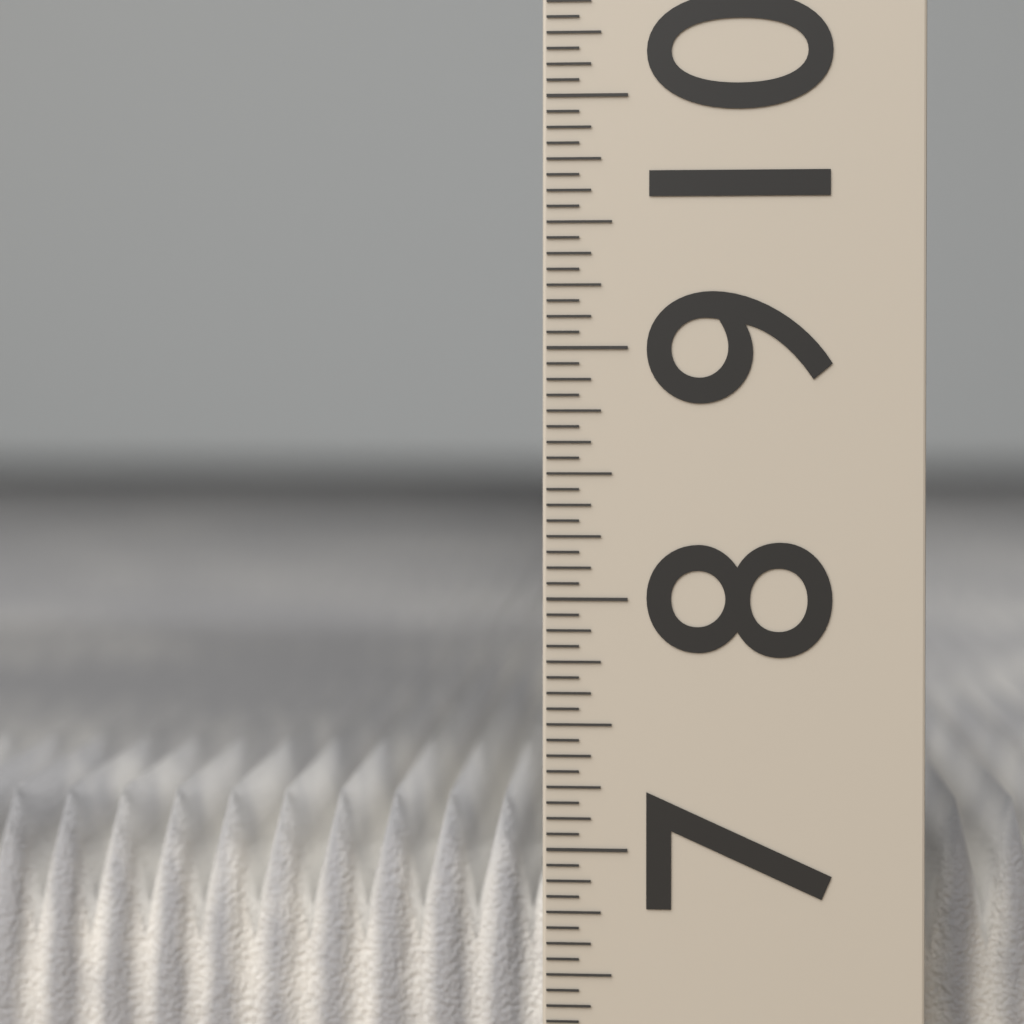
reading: 7.1250 (no unit)
